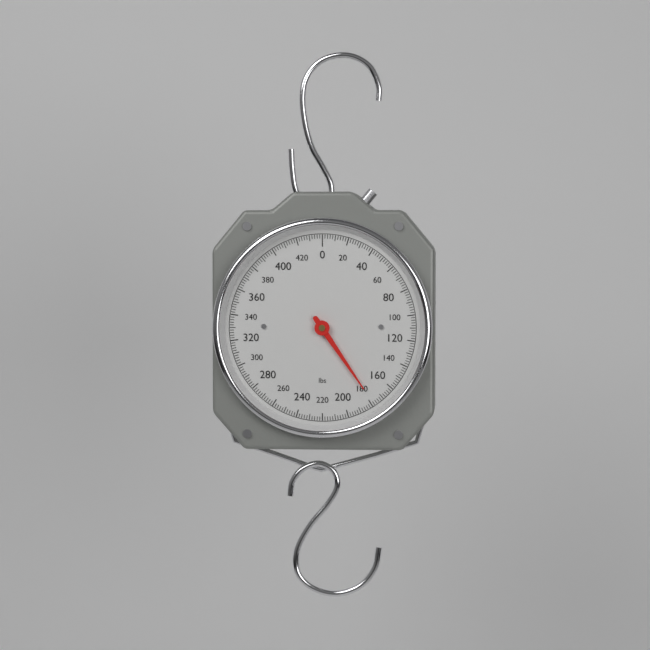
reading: 178 lbs
